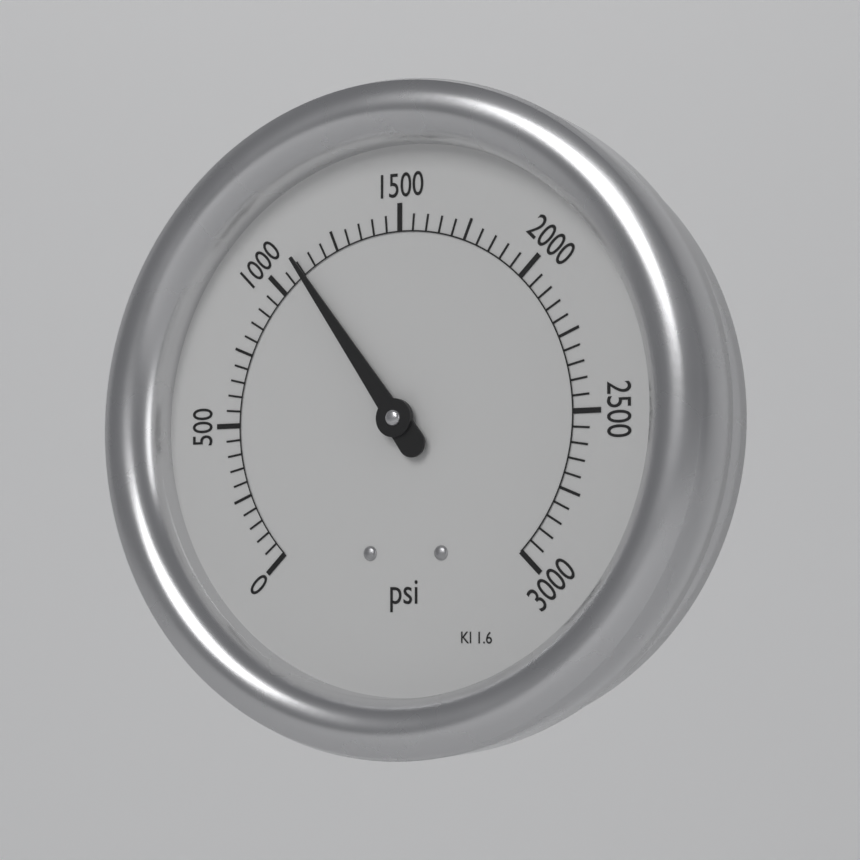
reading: 1100 psi
